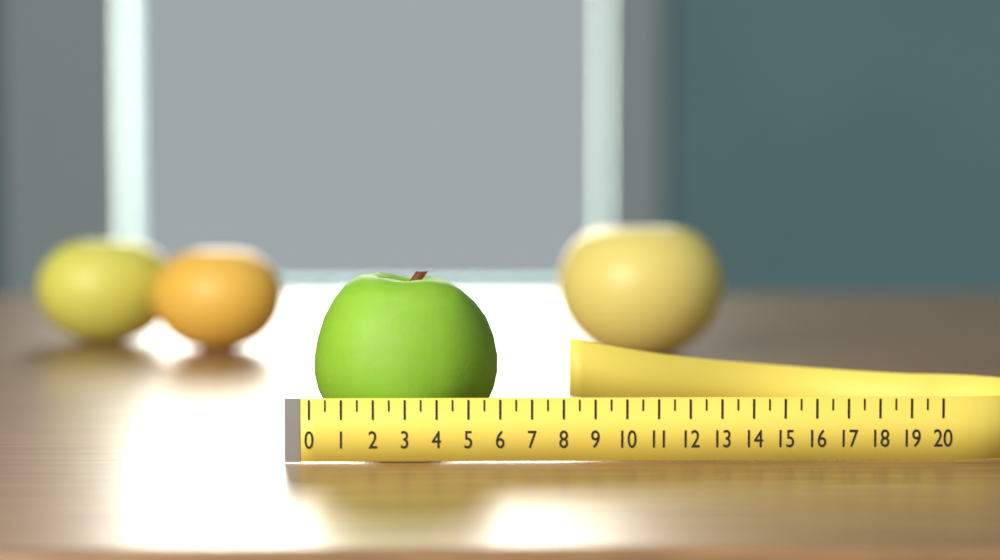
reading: 6.0 (no unit)
